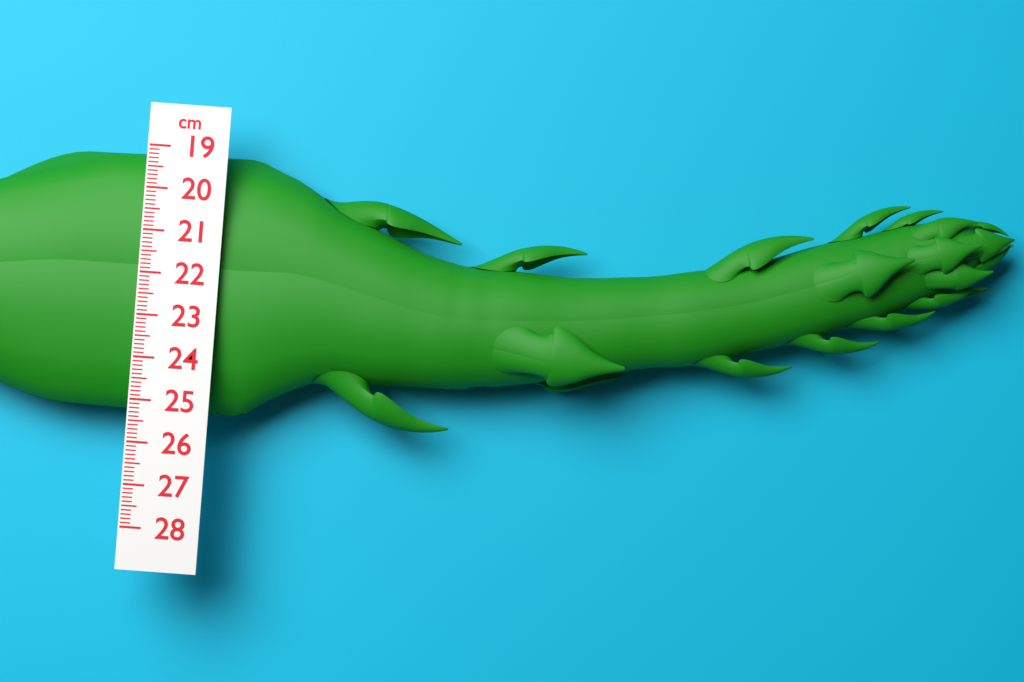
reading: 25.3 cm
